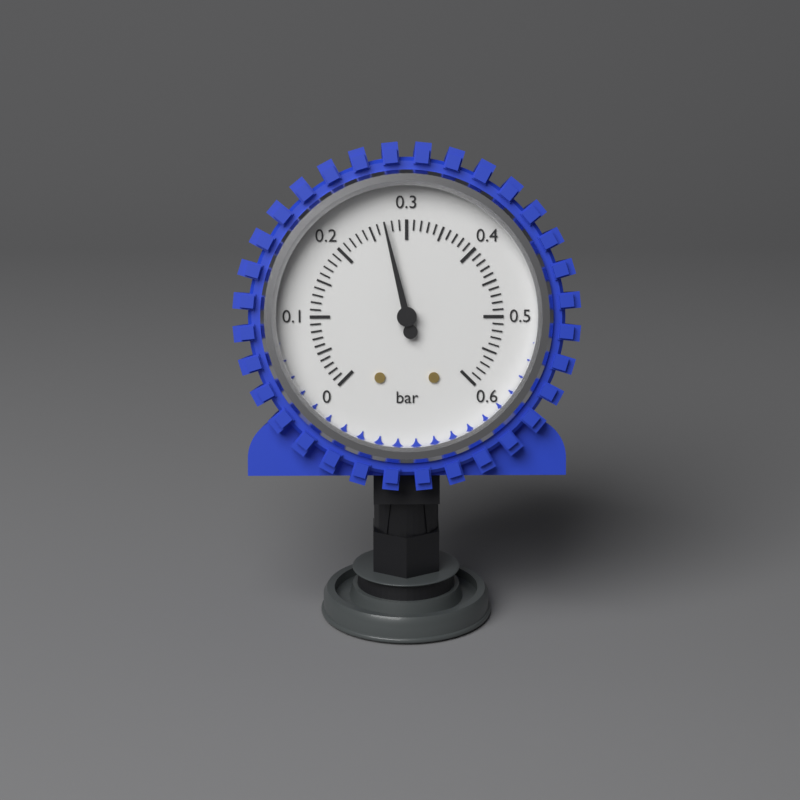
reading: 0.27 bar
